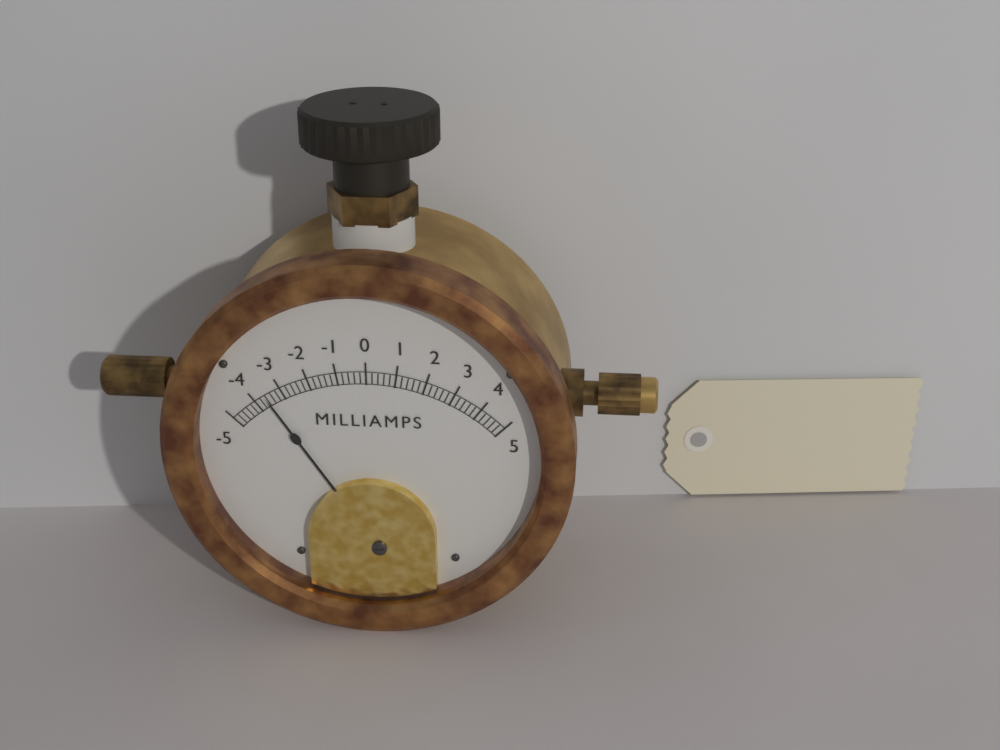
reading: -3.6 mA
